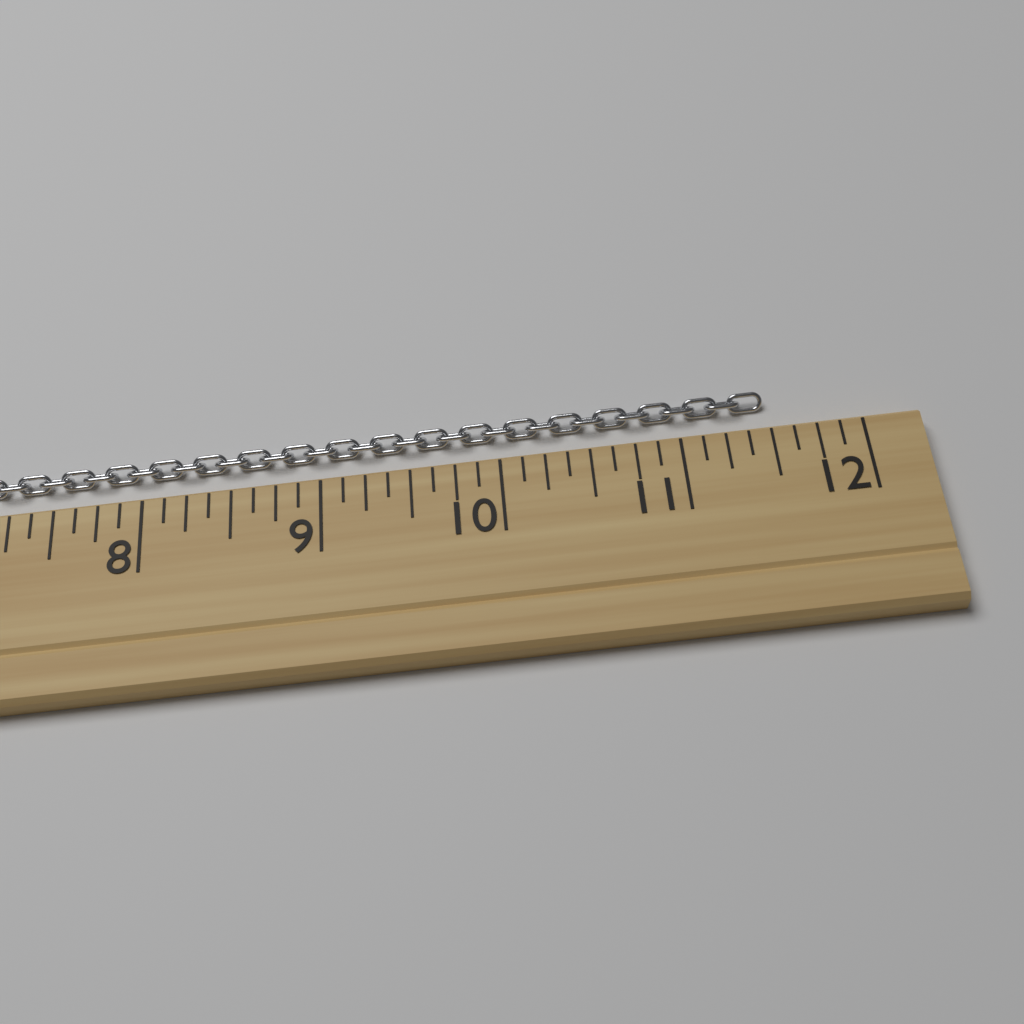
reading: 11.500 (no unit)
